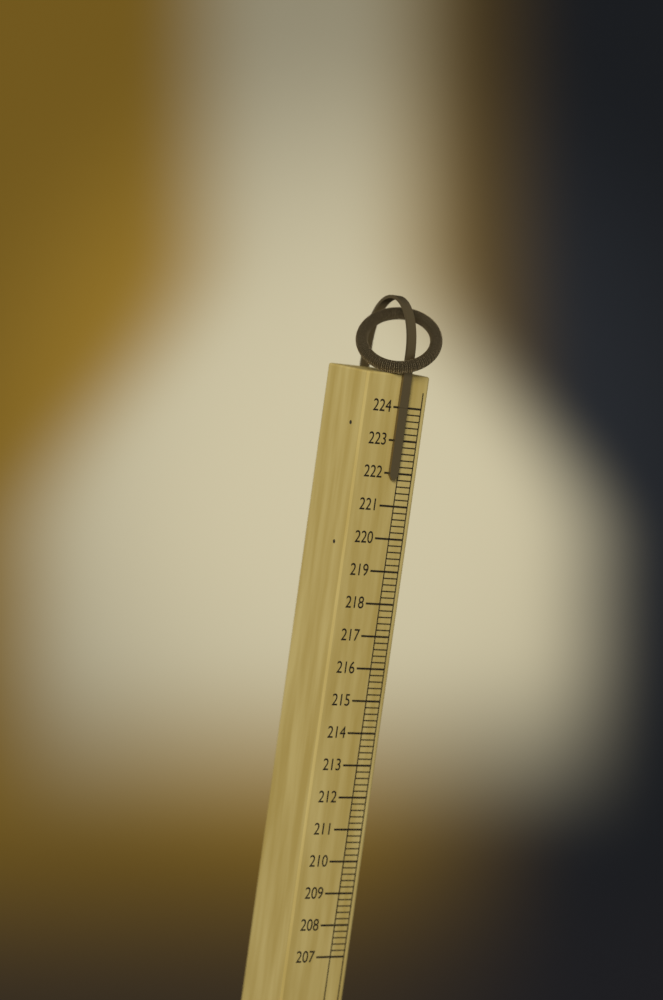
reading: 221.8 (no unit)
